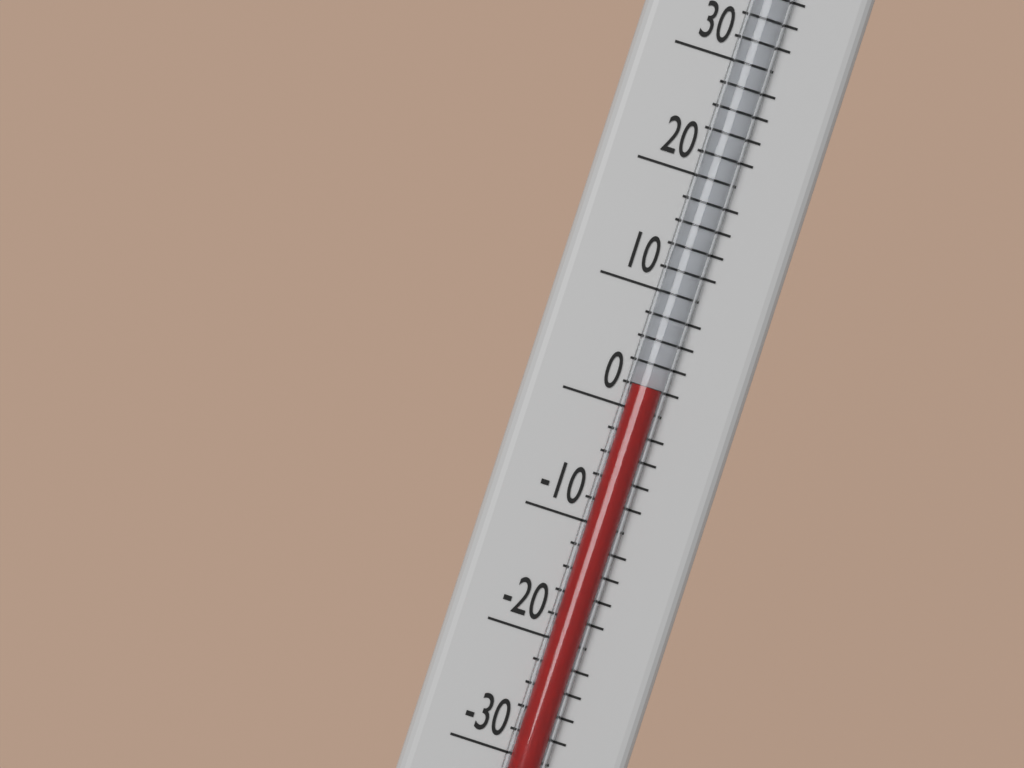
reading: 2 °F
